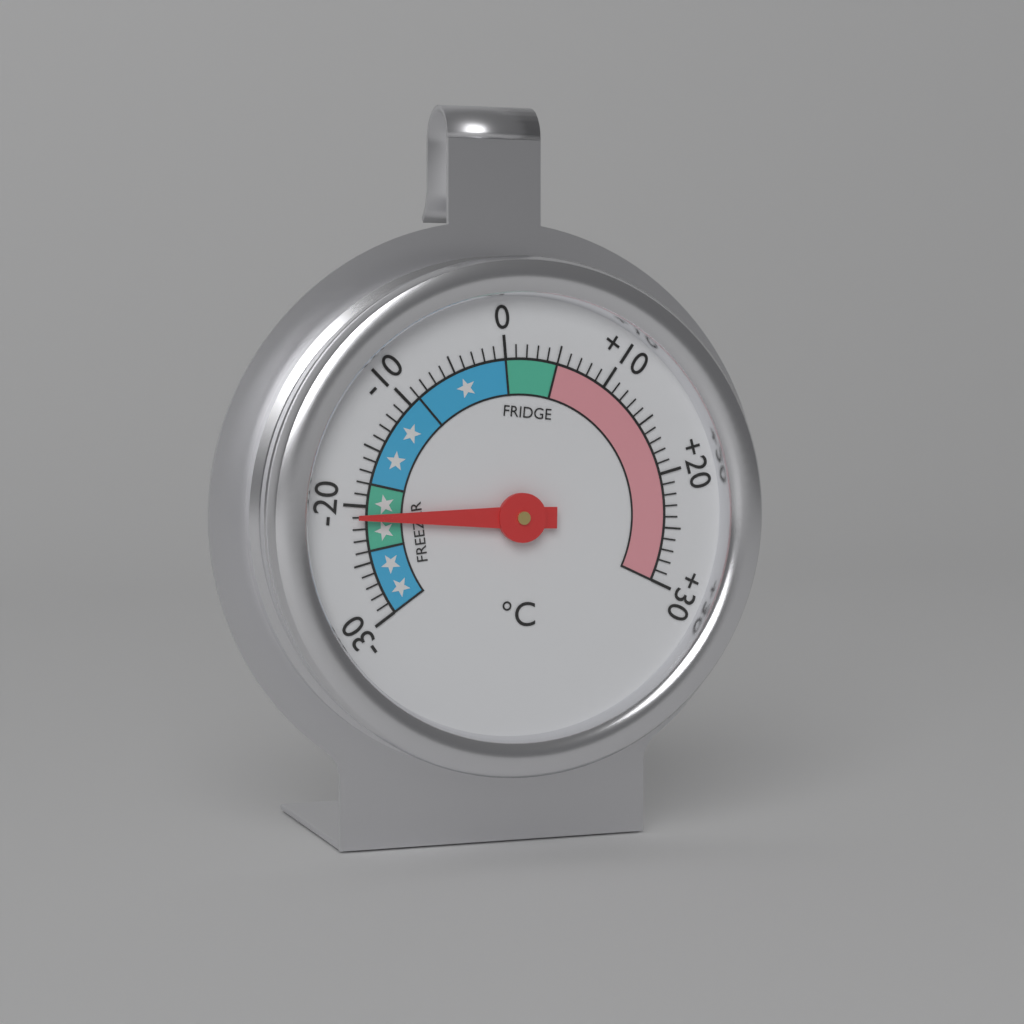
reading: -21 °C
